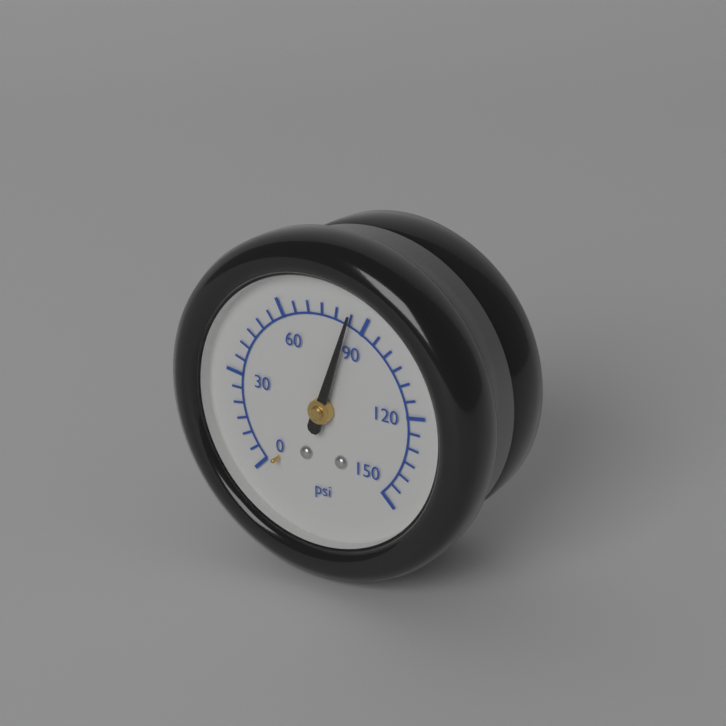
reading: 85 psi
